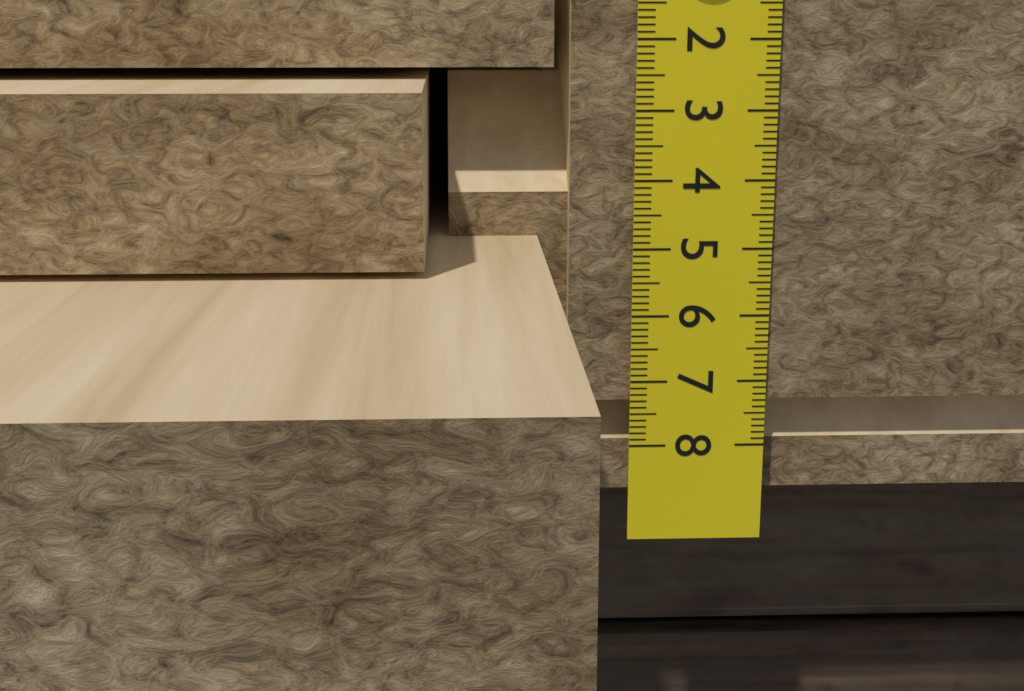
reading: 7.3 cm
